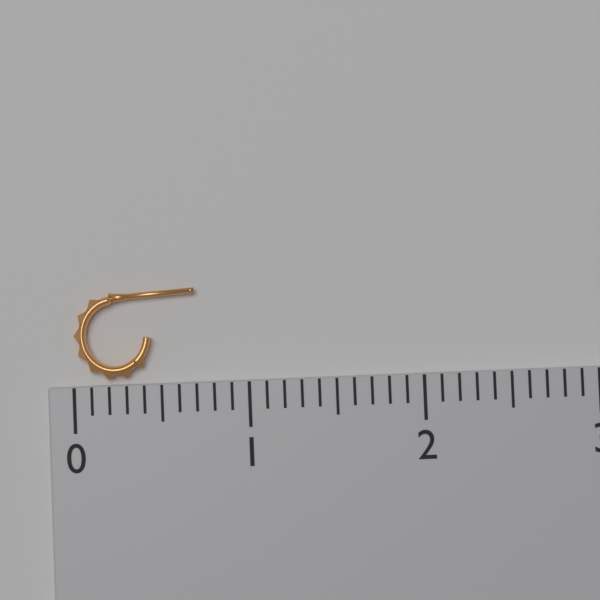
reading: 0.7 (no unit)
